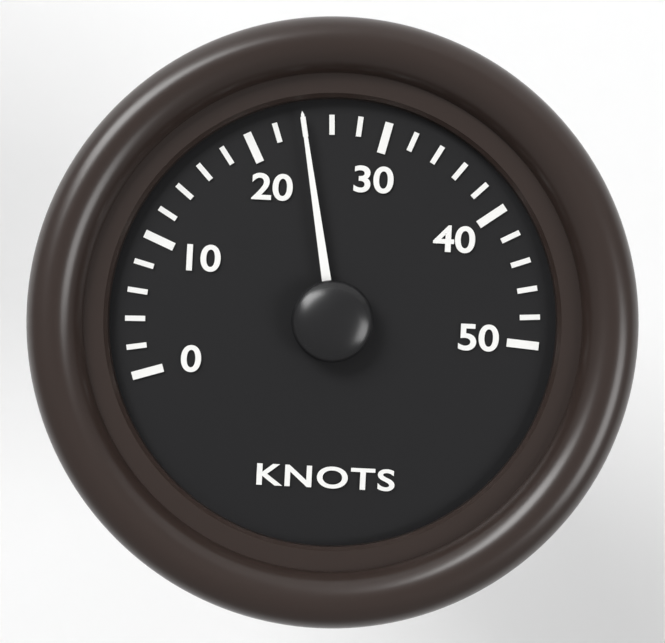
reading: 24 knots
